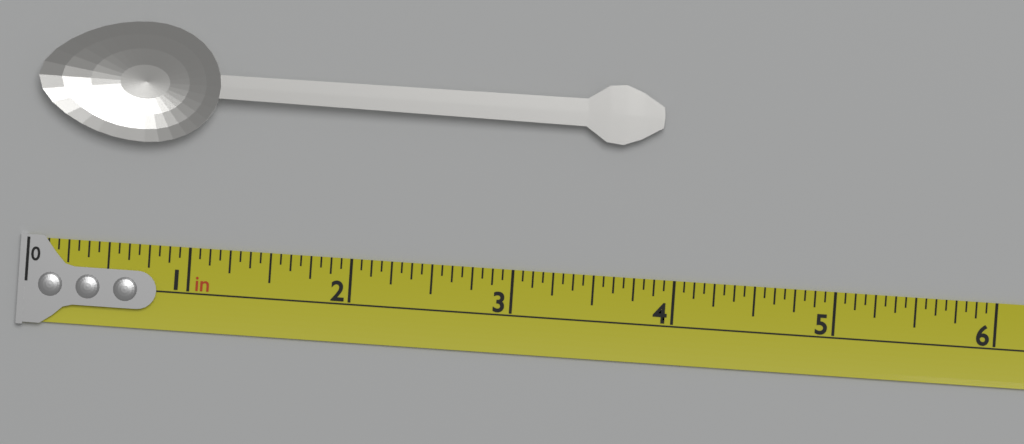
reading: 3.8750 in
